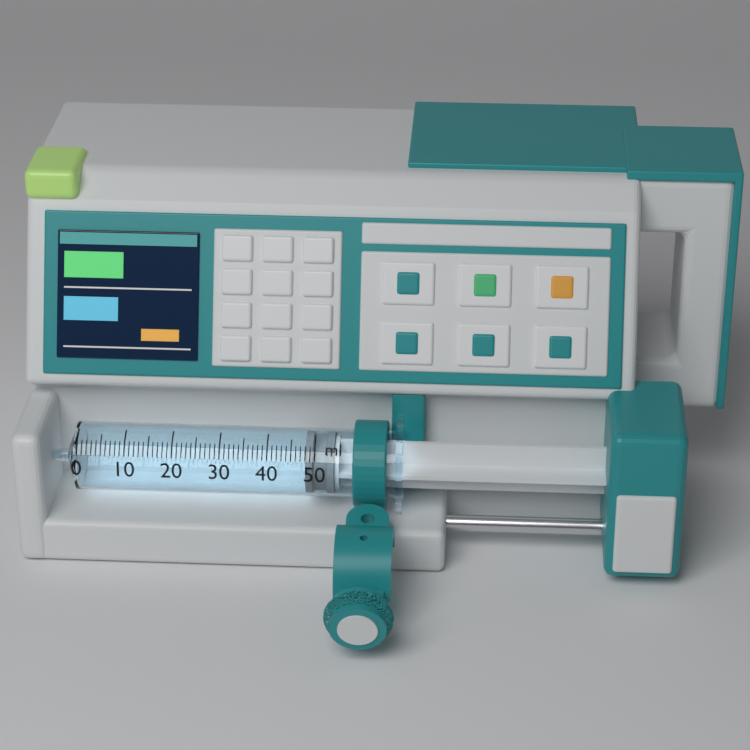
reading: 48 ml
